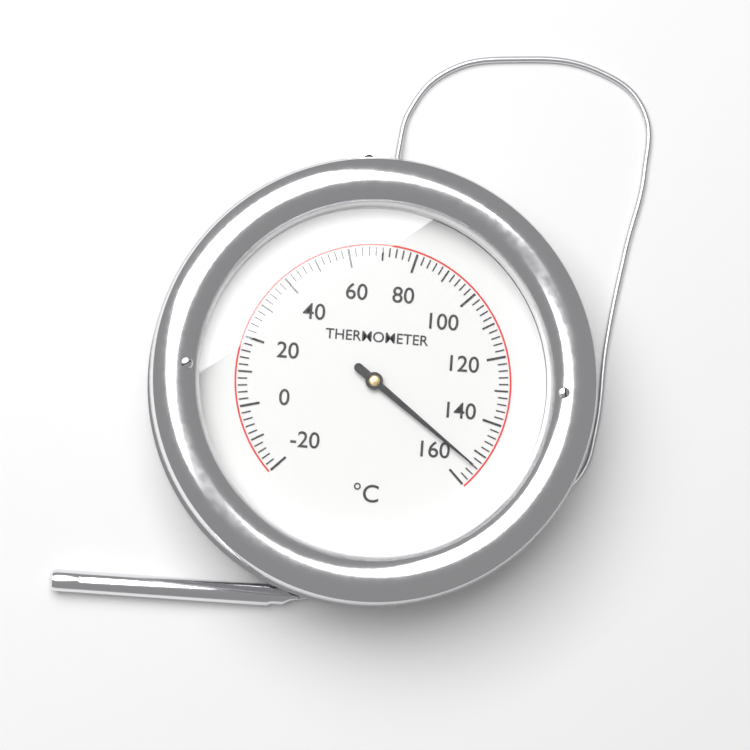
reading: 154 °C
